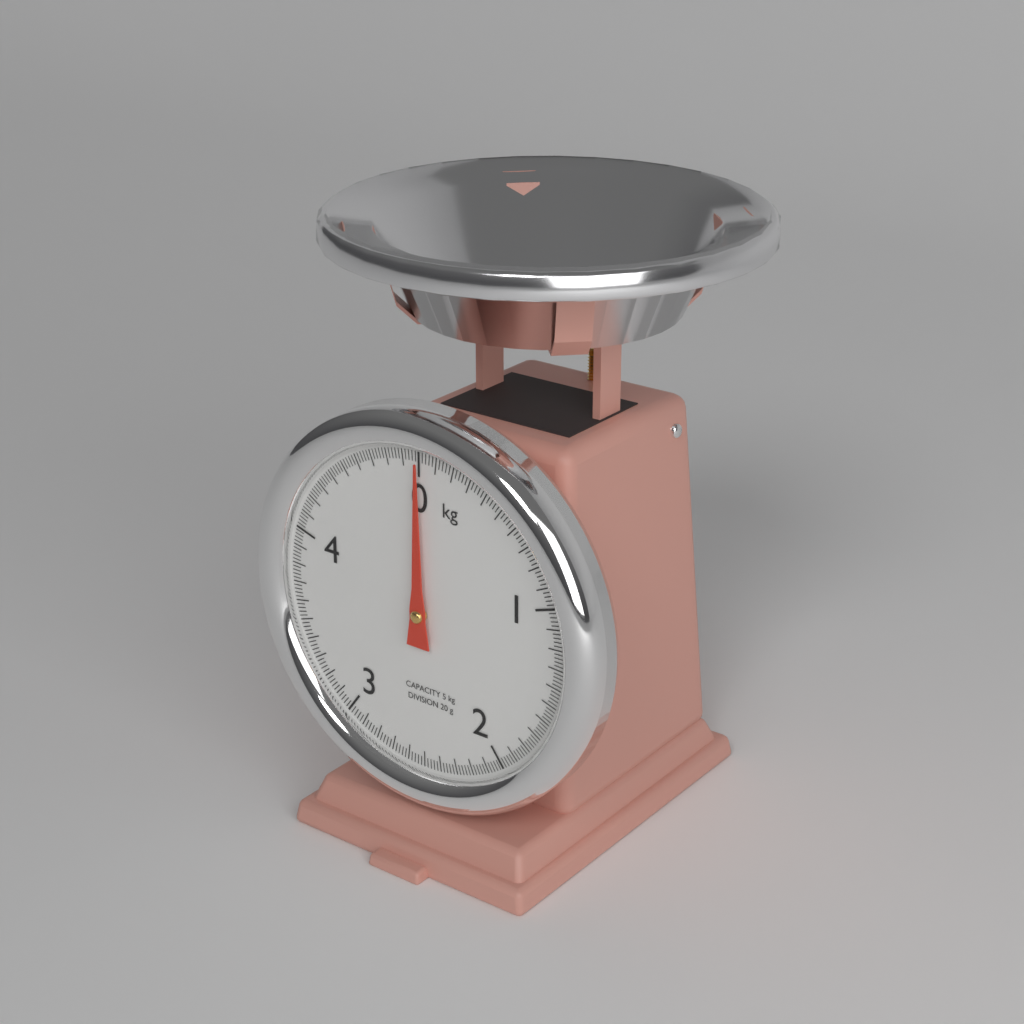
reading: 0.00 kg
